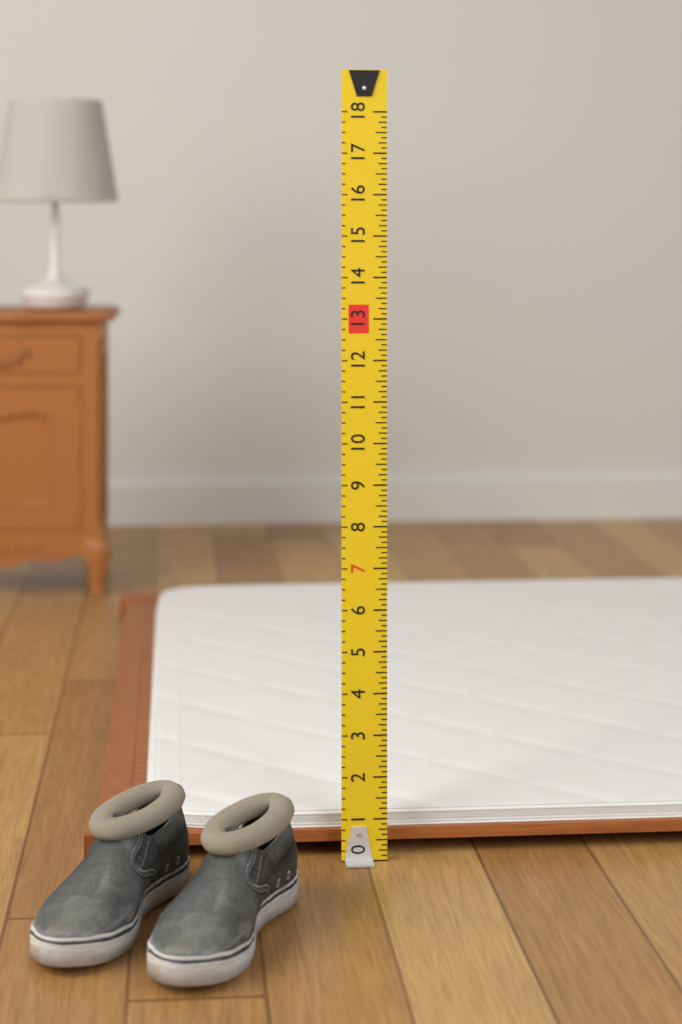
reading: 1.000 (no unit)
